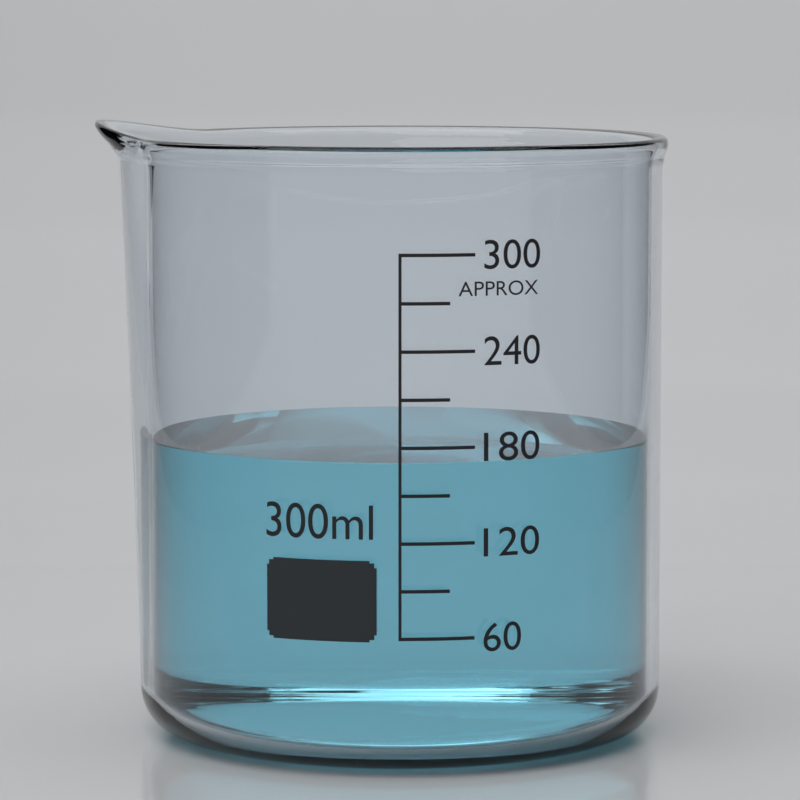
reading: 170 ml
